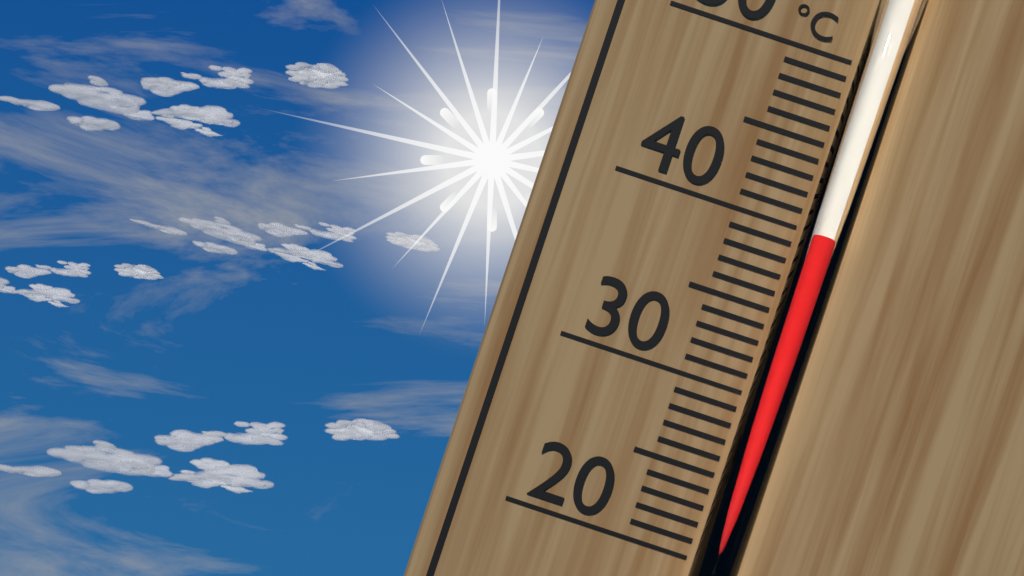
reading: 40 °C
